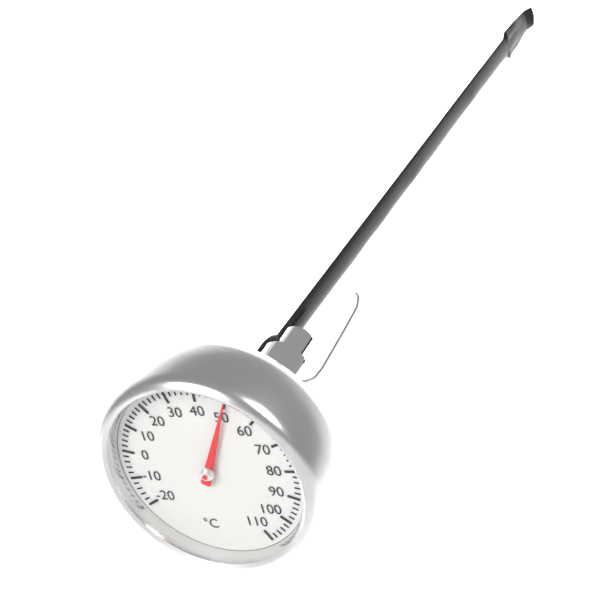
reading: 50 °C
